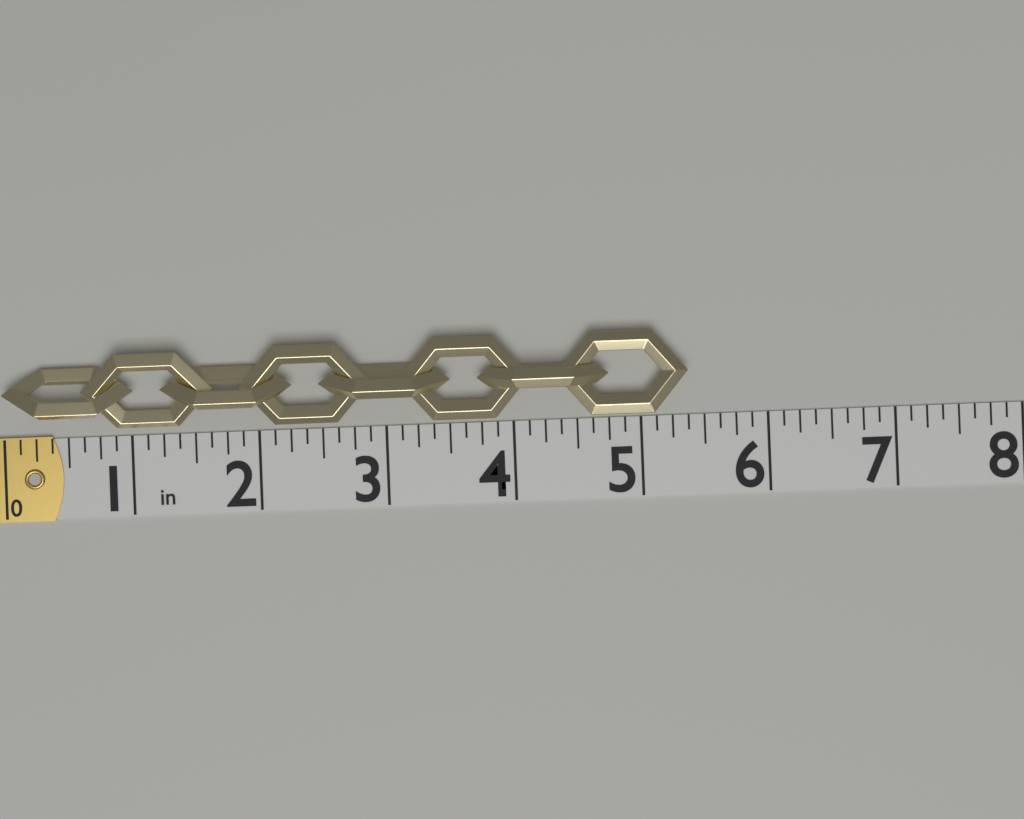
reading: 5.375 in
